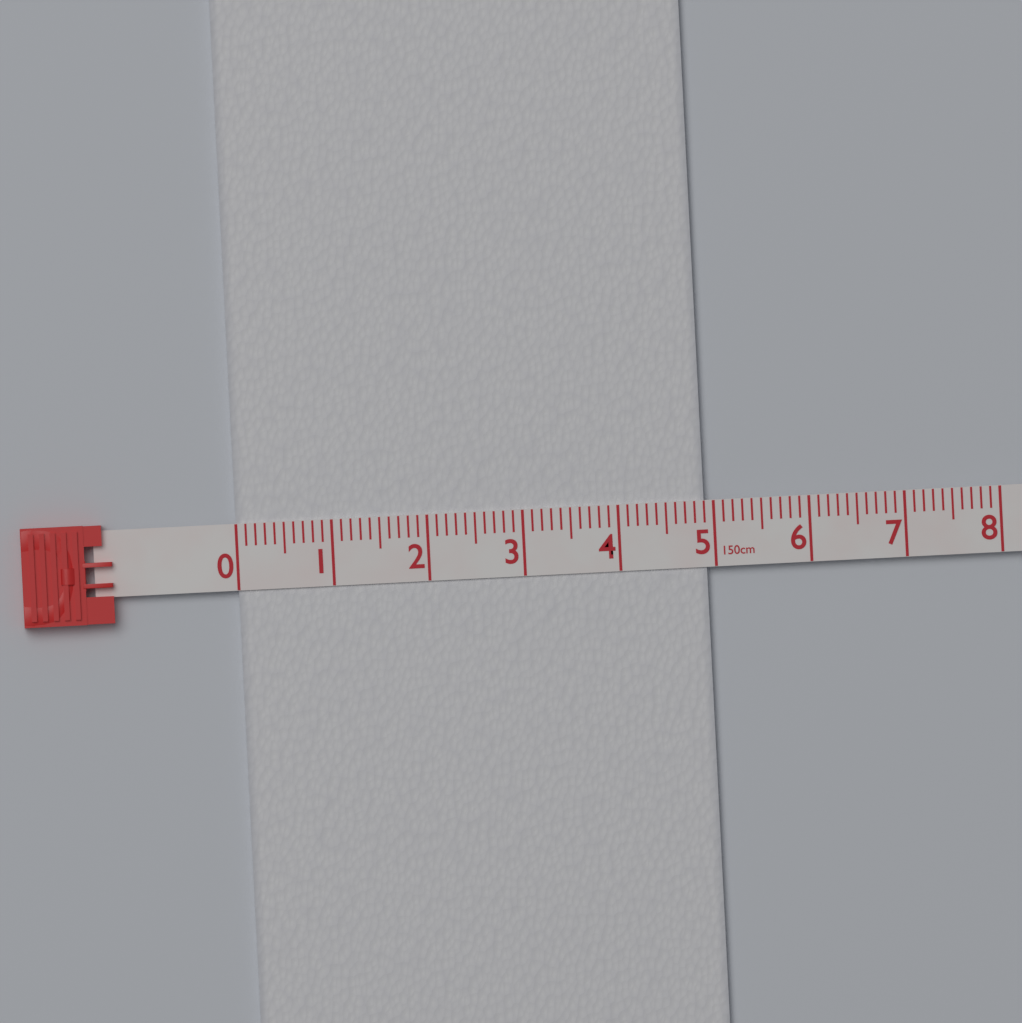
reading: 4.9 cm
